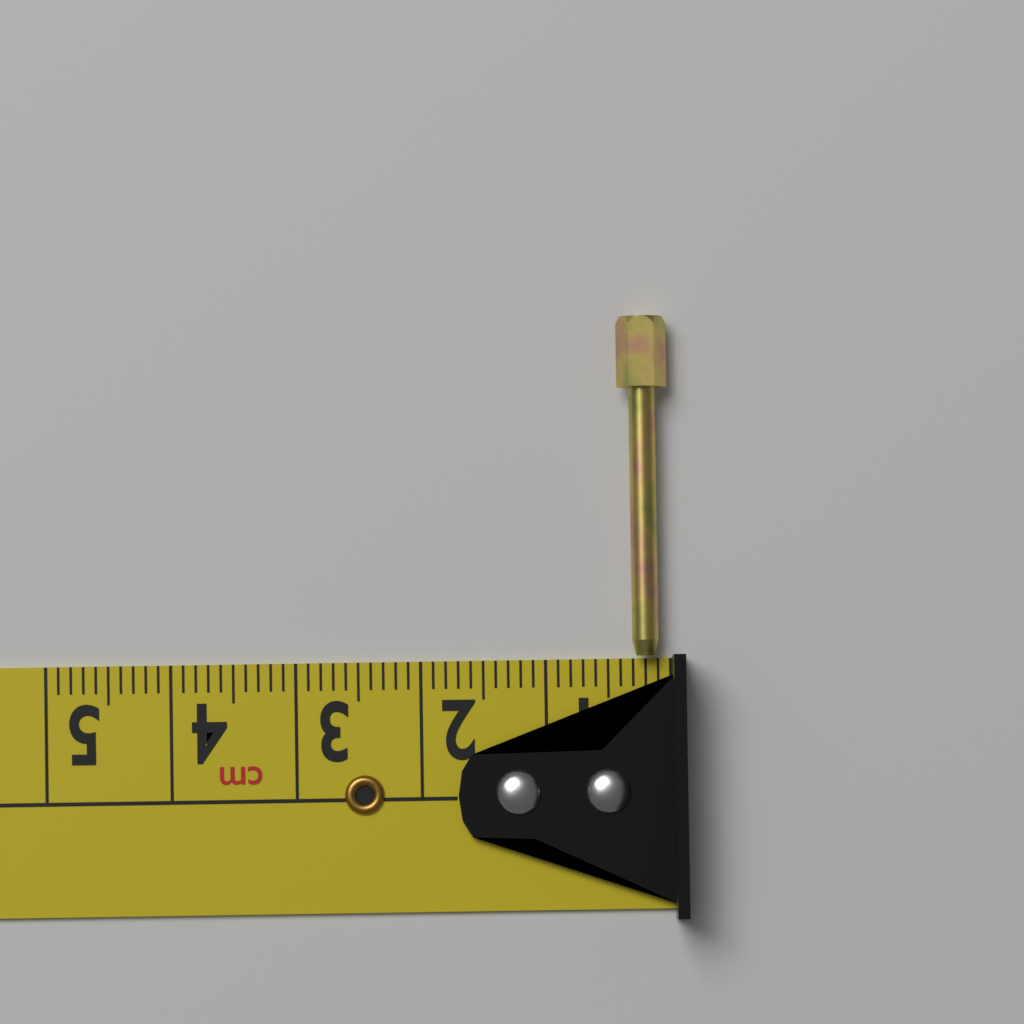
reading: 0.4 cm
